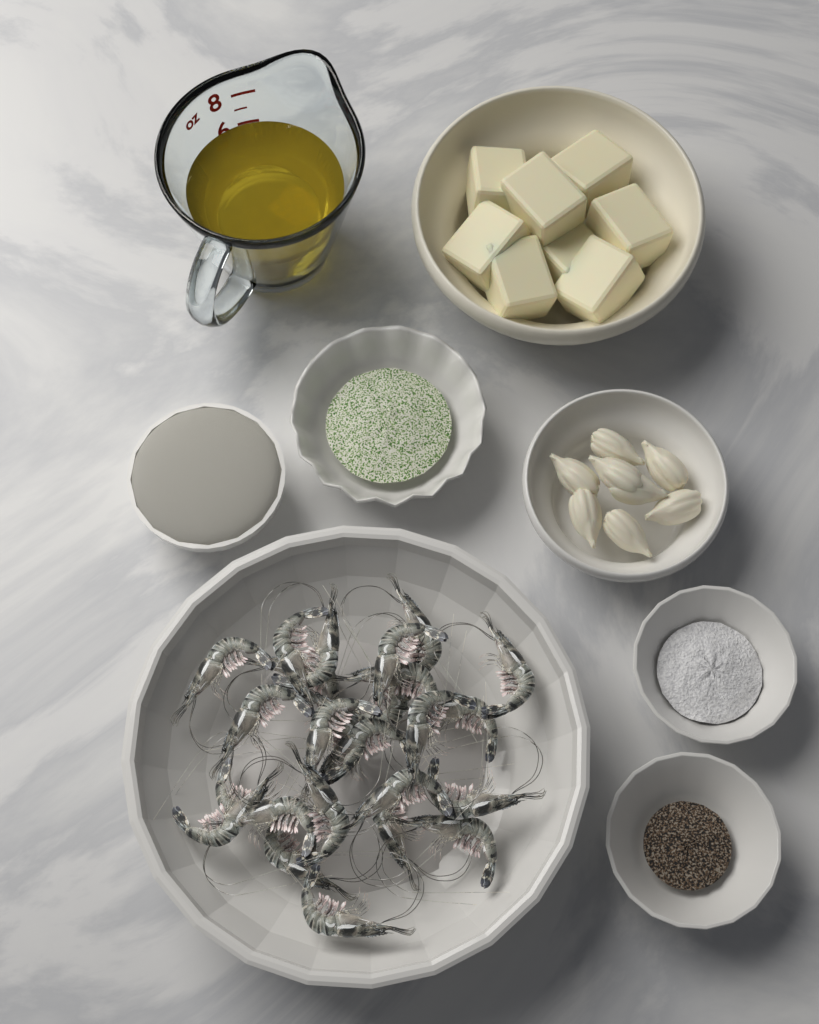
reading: 6 oz
